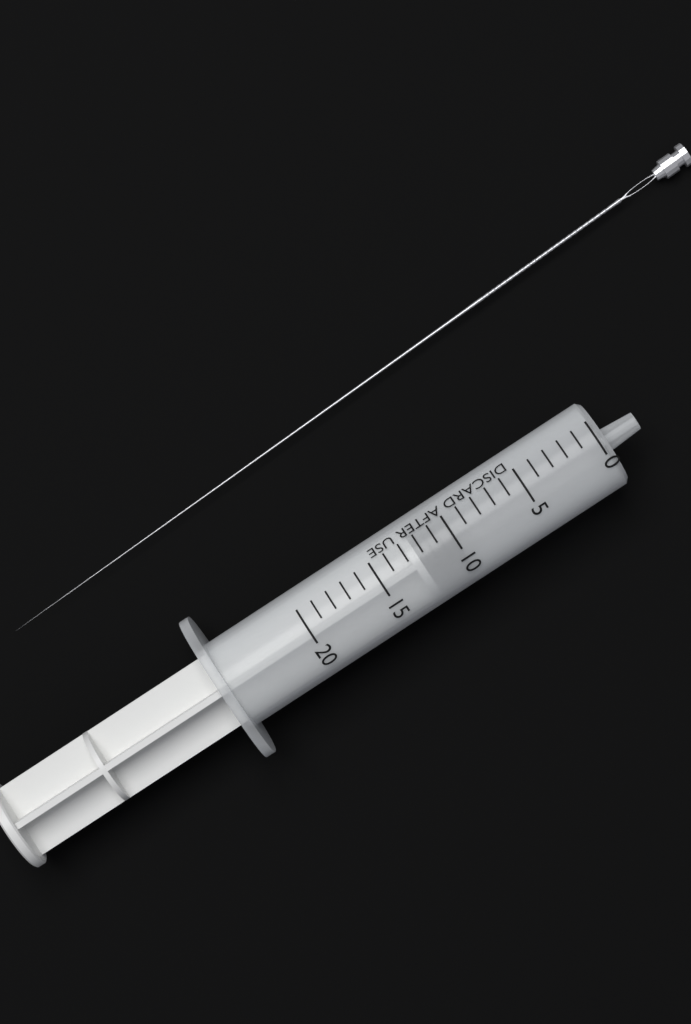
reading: 10 (no unit)
